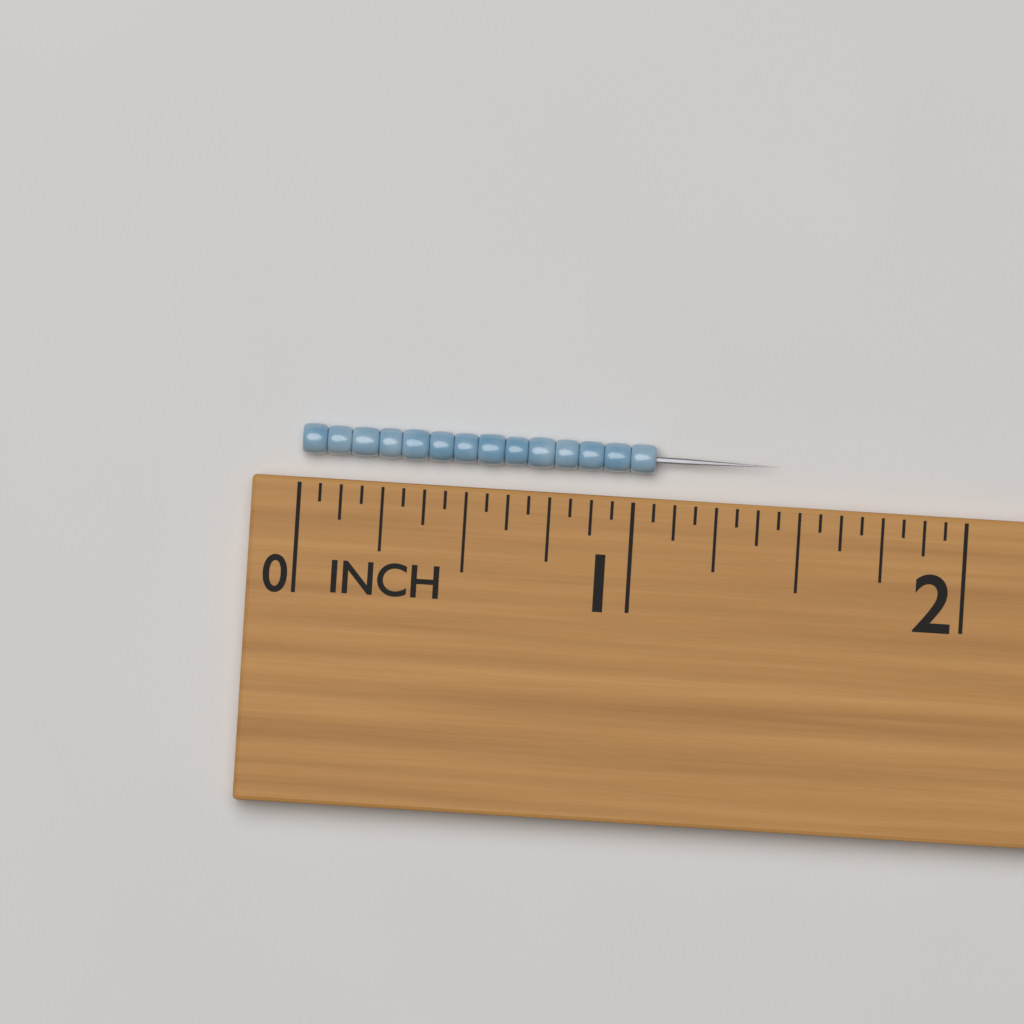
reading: 1.0625 in
